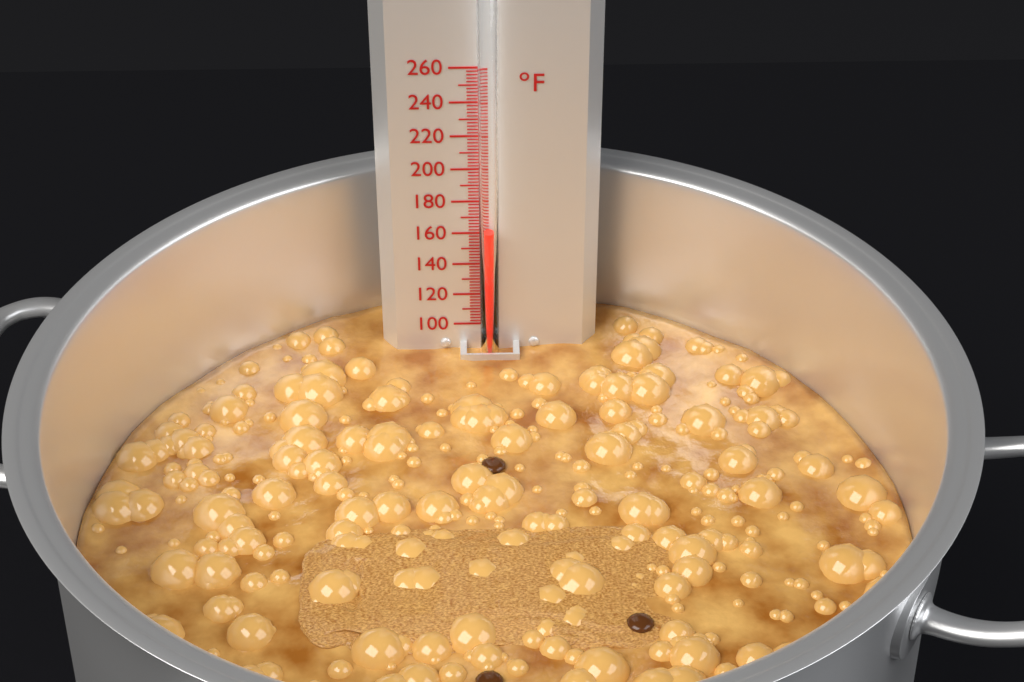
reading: 164 °F
